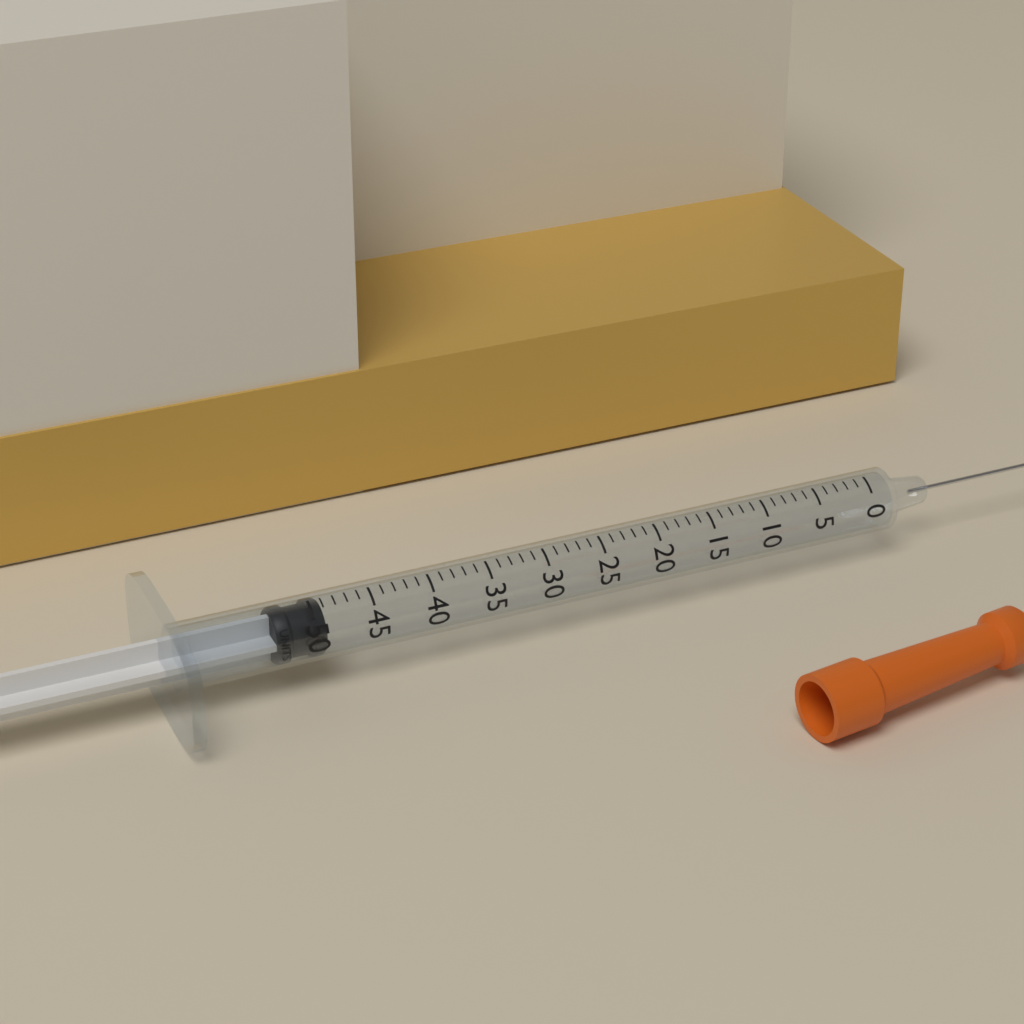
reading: 49 units
